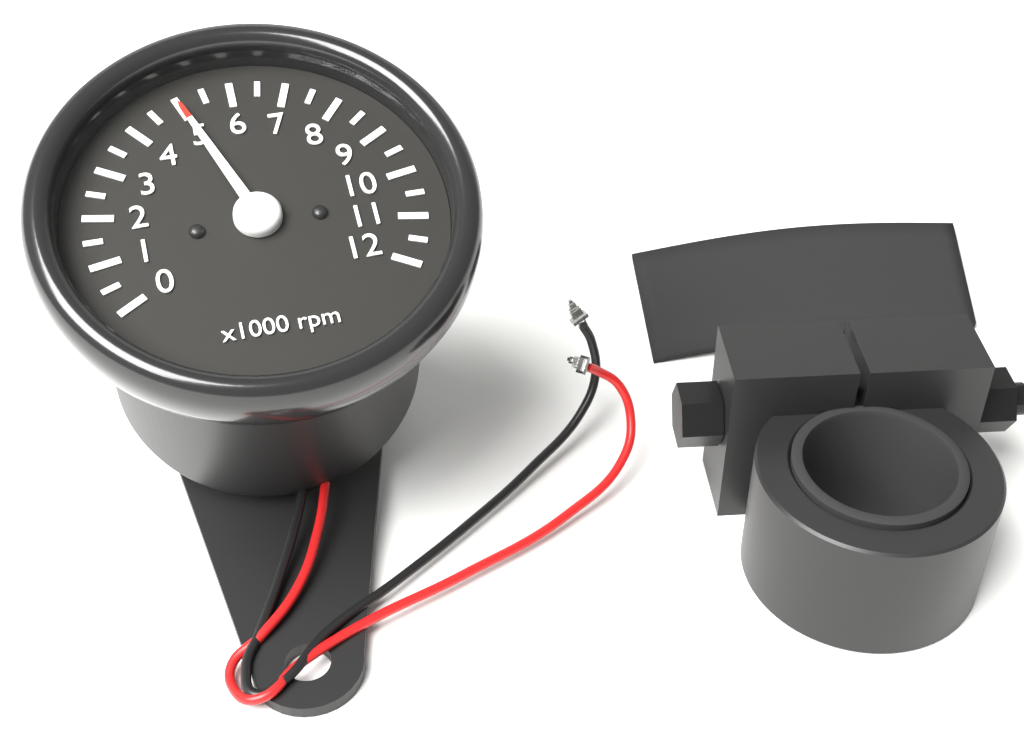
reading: 5.0 x1000 rpm
